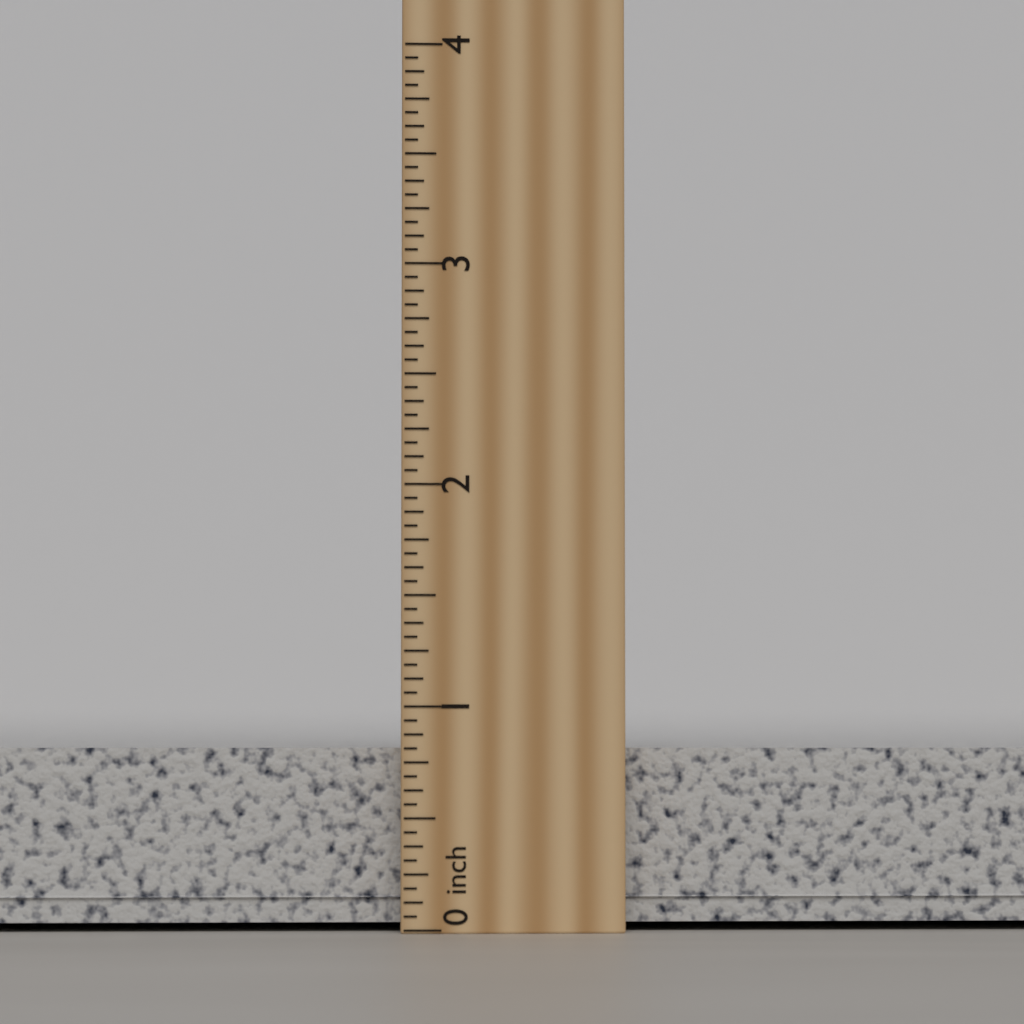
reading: 0.8750 inch
